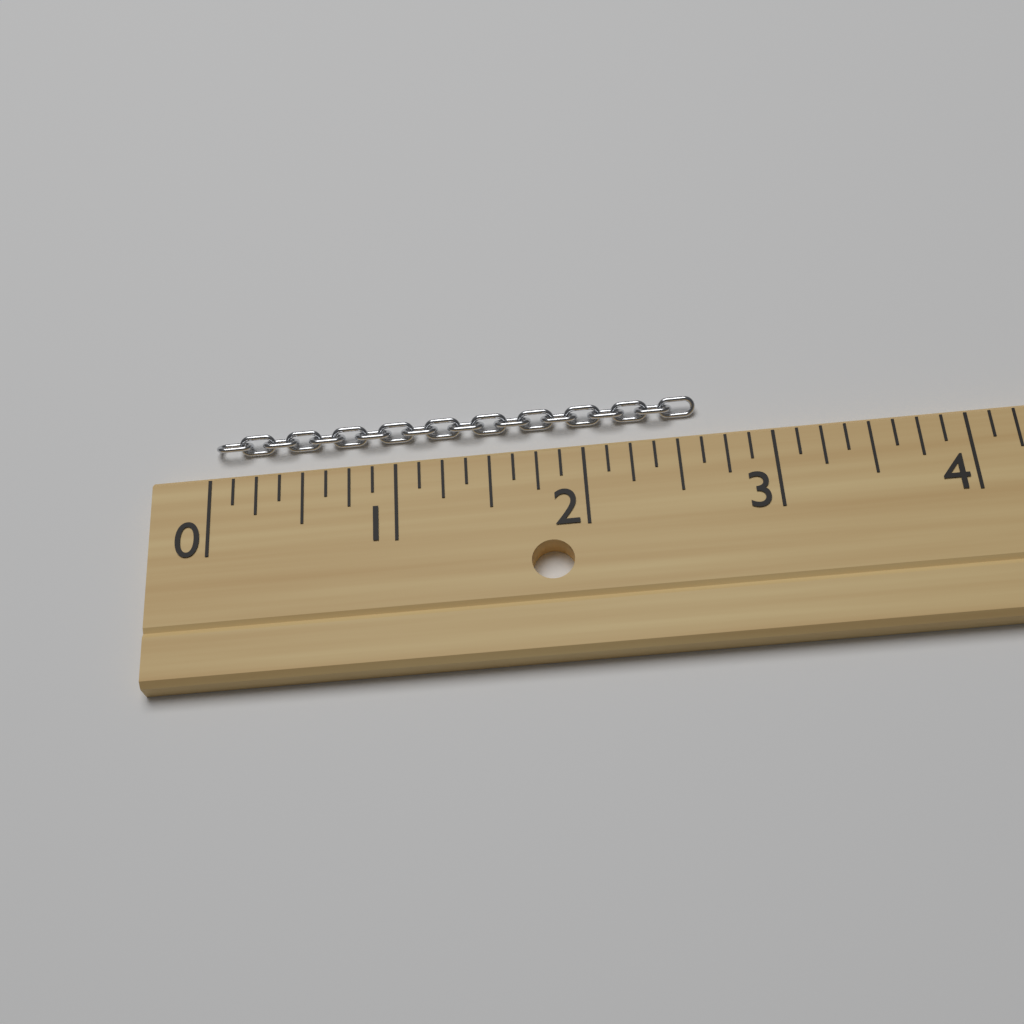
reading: 2.625 (no unit)
